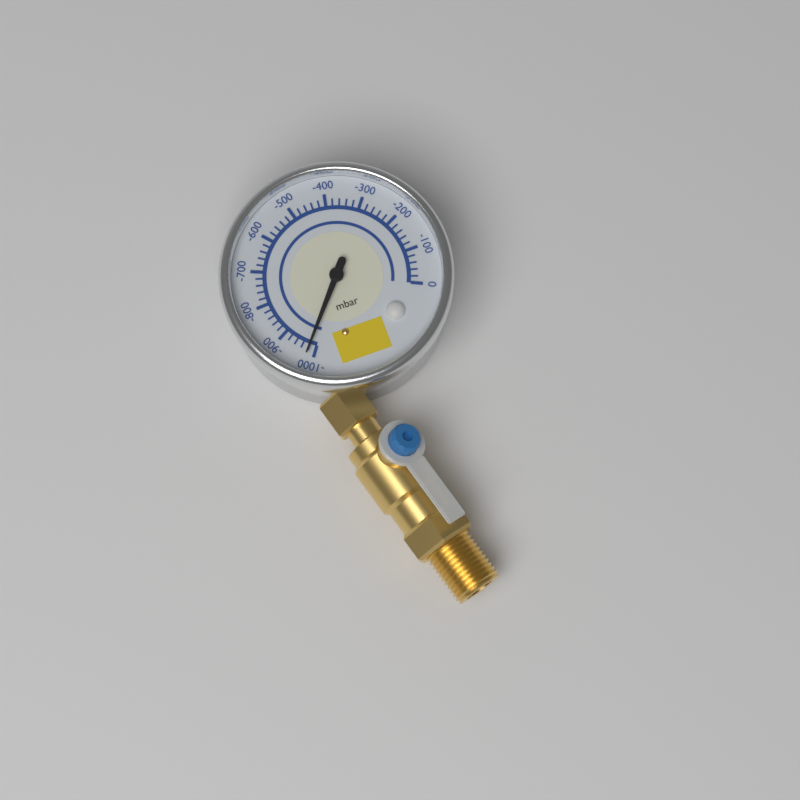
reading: -980 mbar
